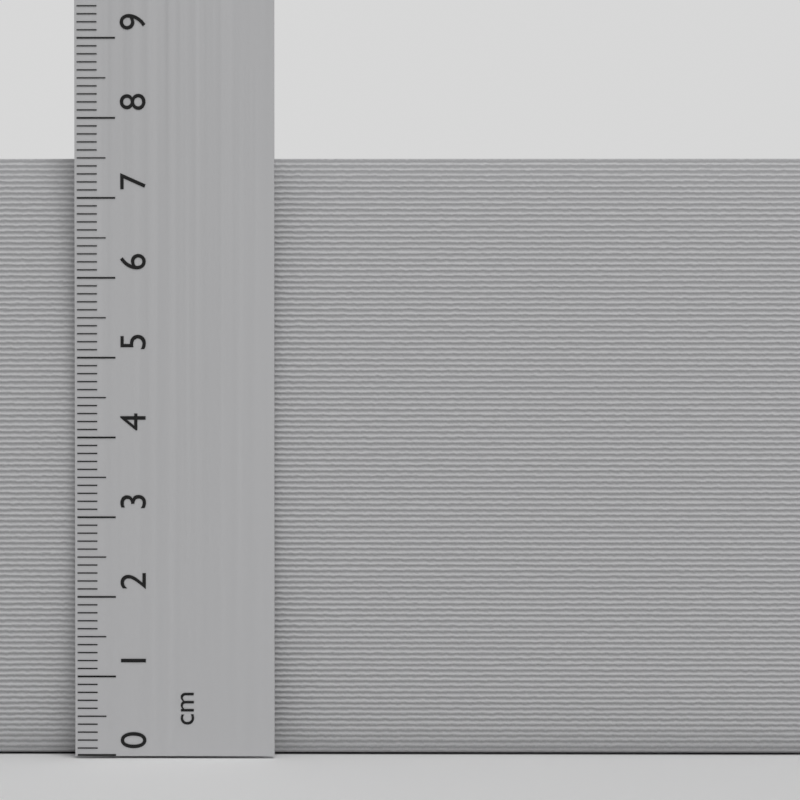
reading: 7.5 cm
